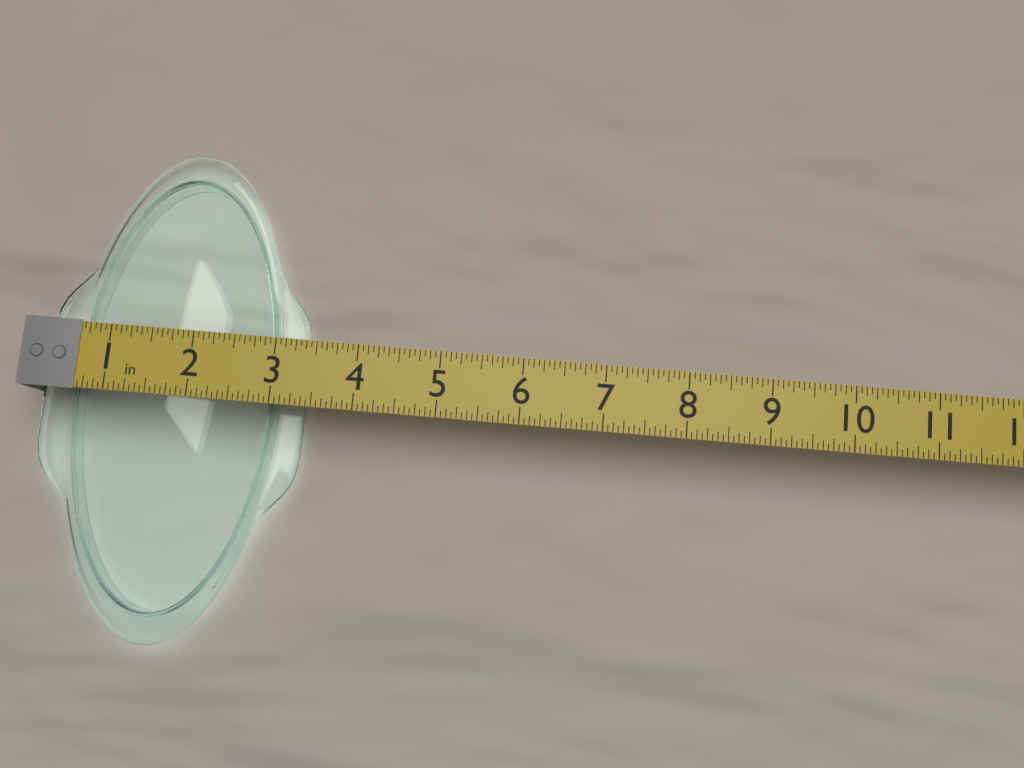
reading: 3.3125 in
